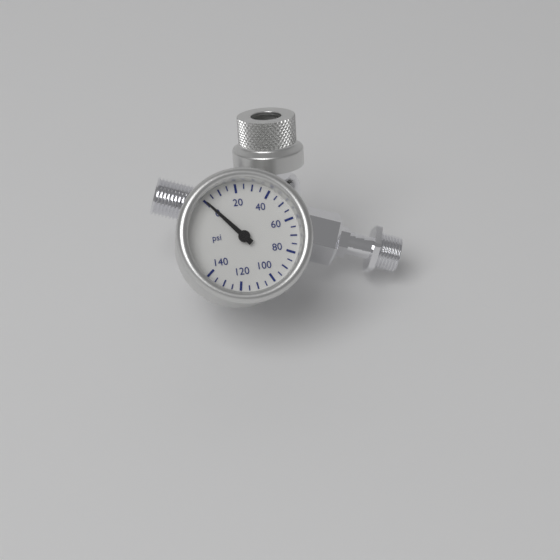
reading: 0 psi
